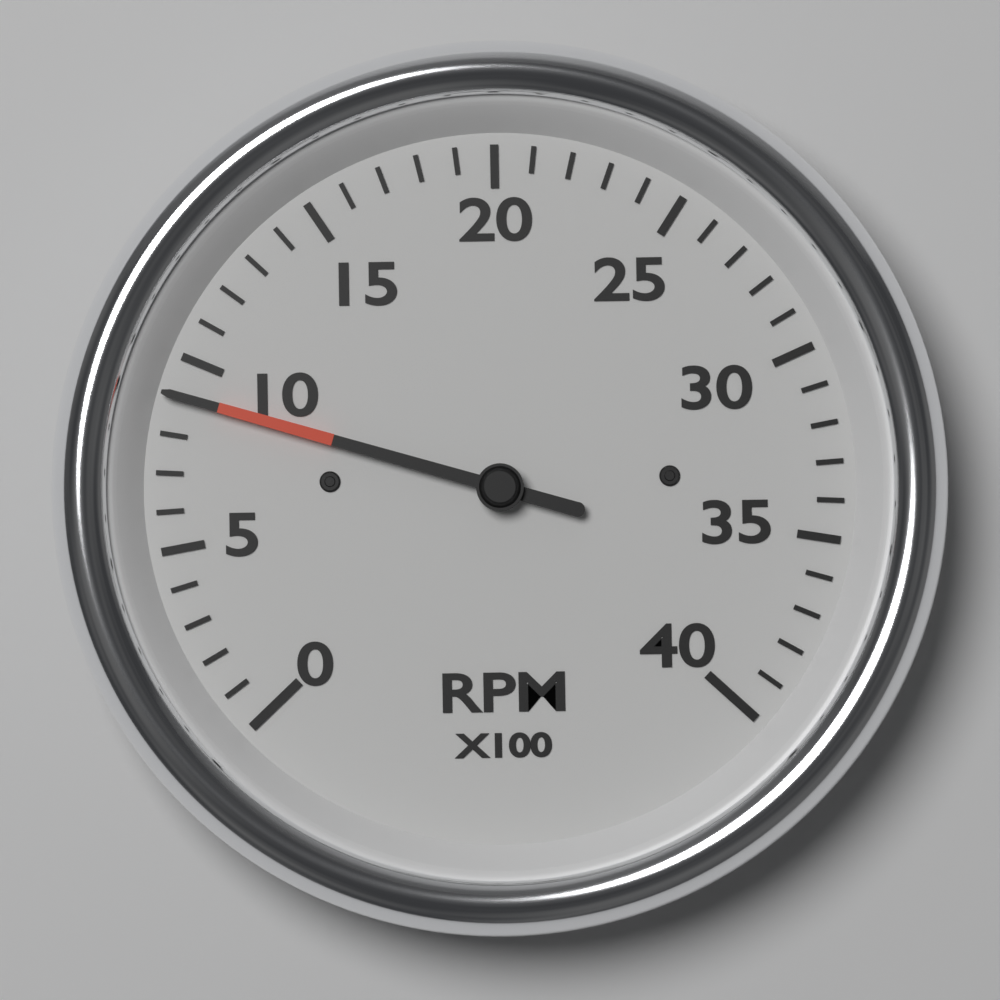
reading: 900 RPM
